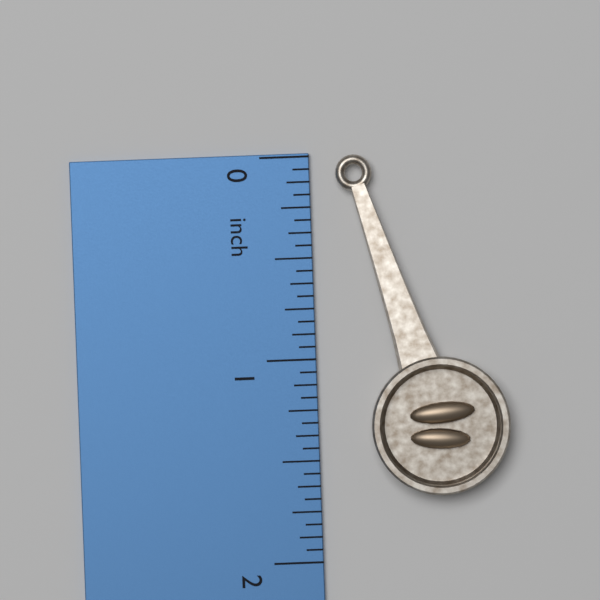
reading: 1.6875 inch
